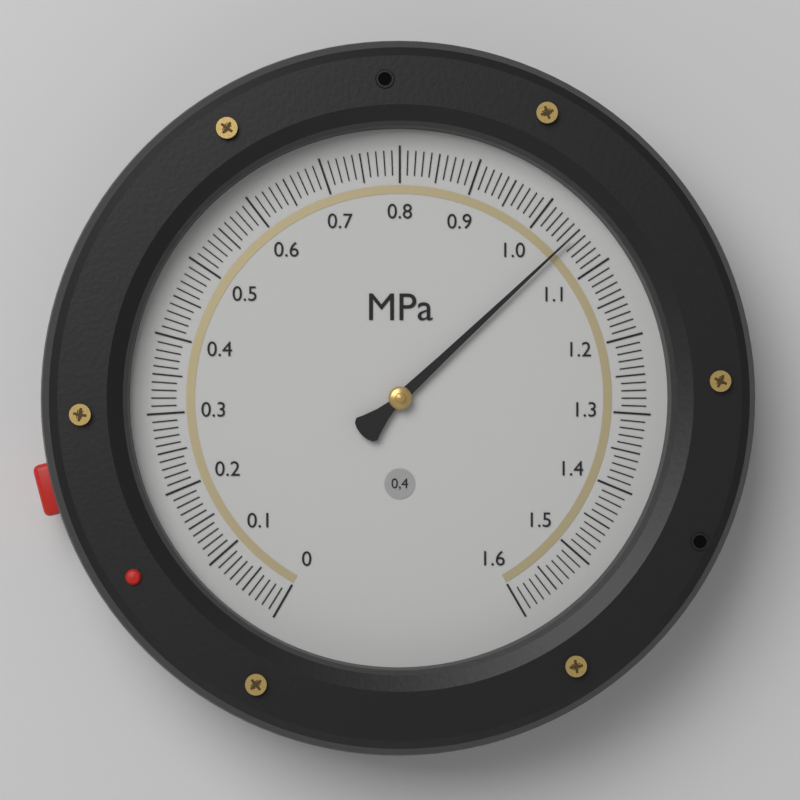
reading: 1.05 MPa
